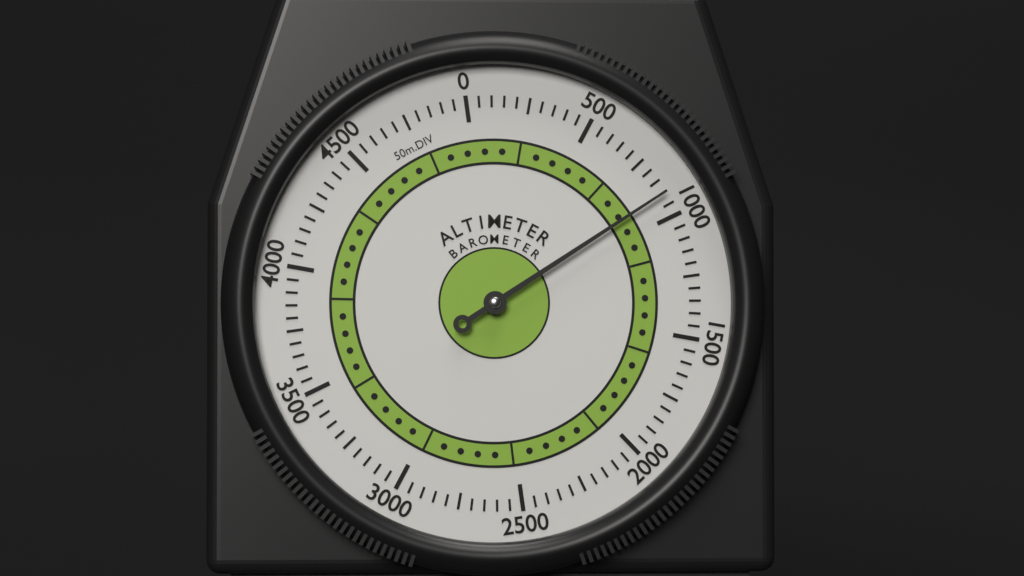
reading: 900 m
